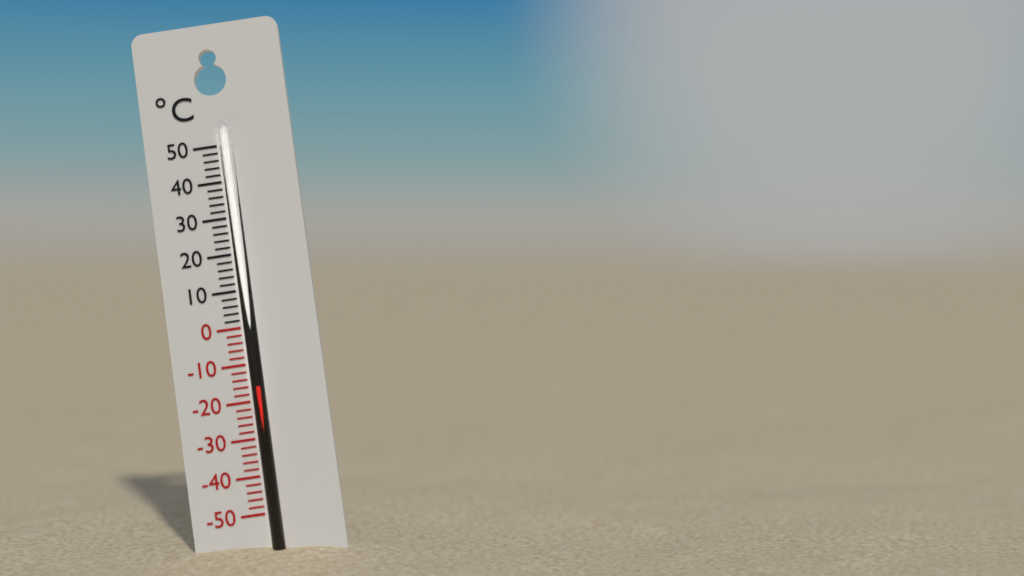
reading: -16 °C
